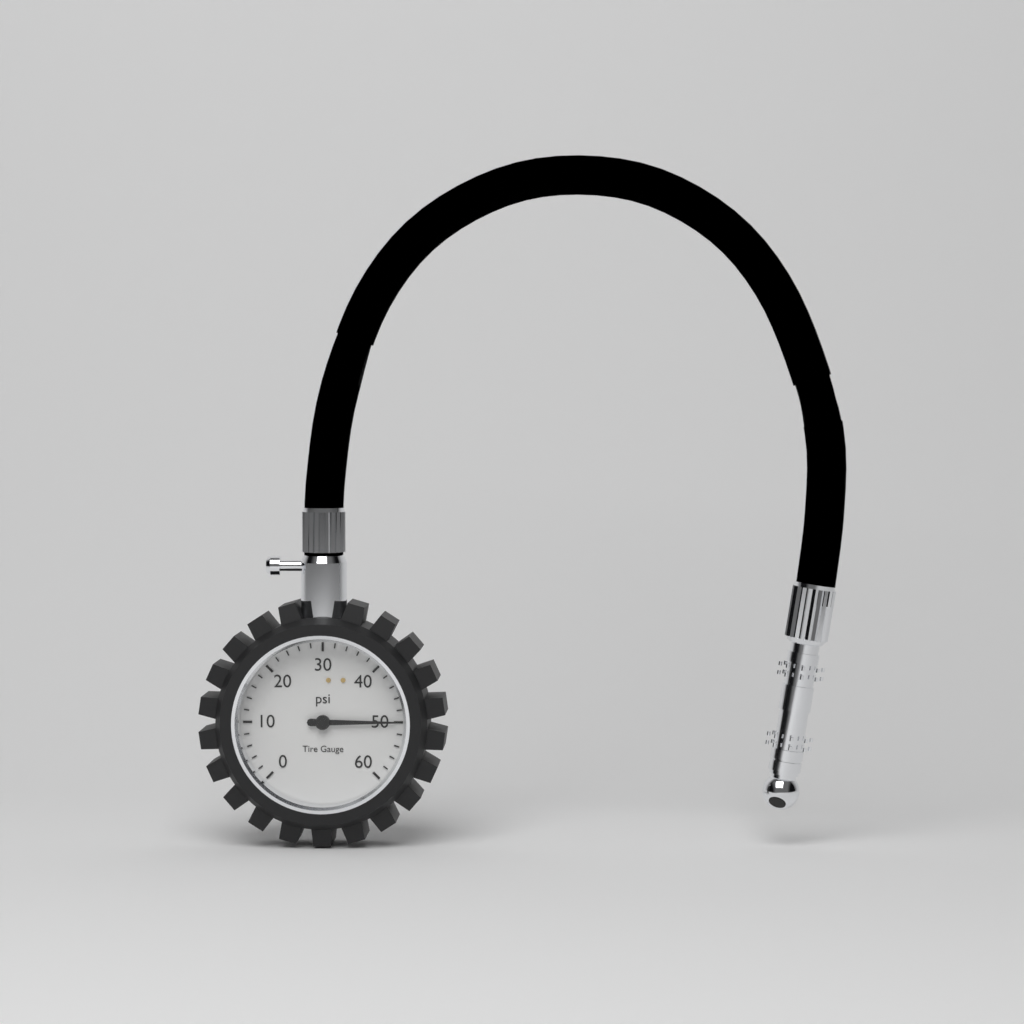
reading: 50 psi
